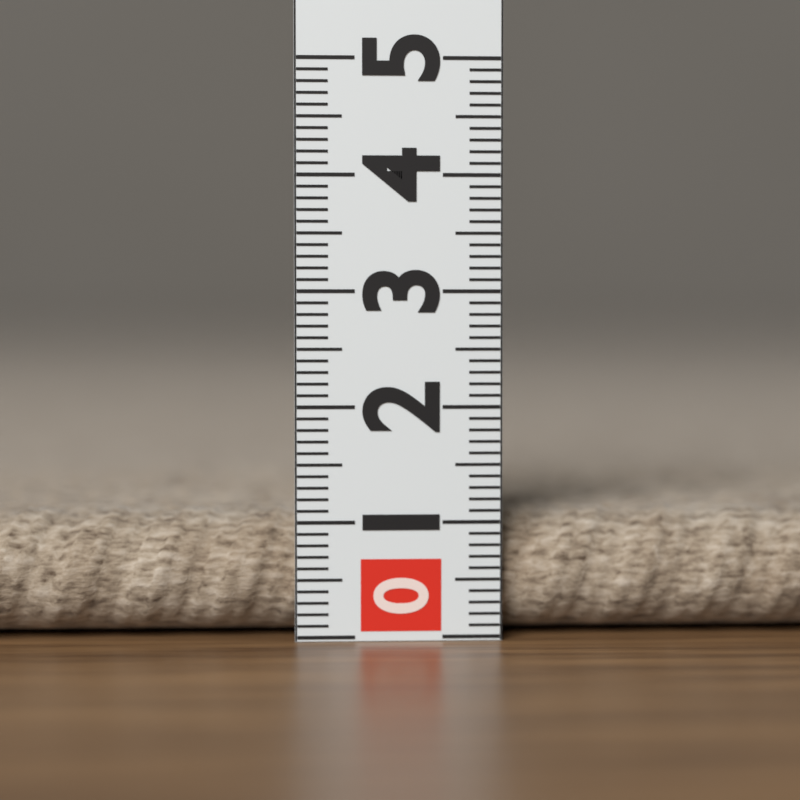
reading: 1.1 (no unit)
